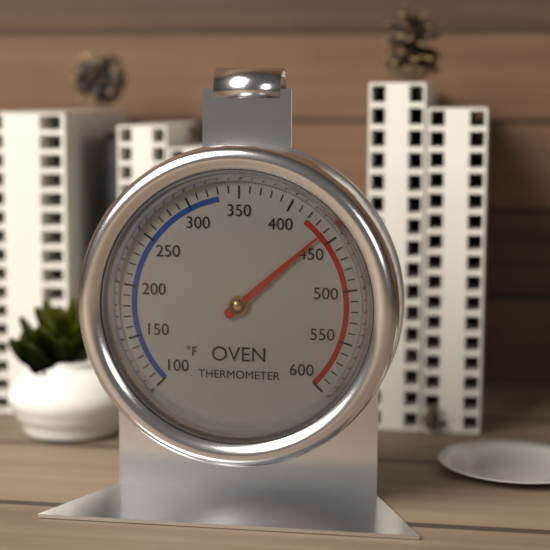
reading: 440 °F
